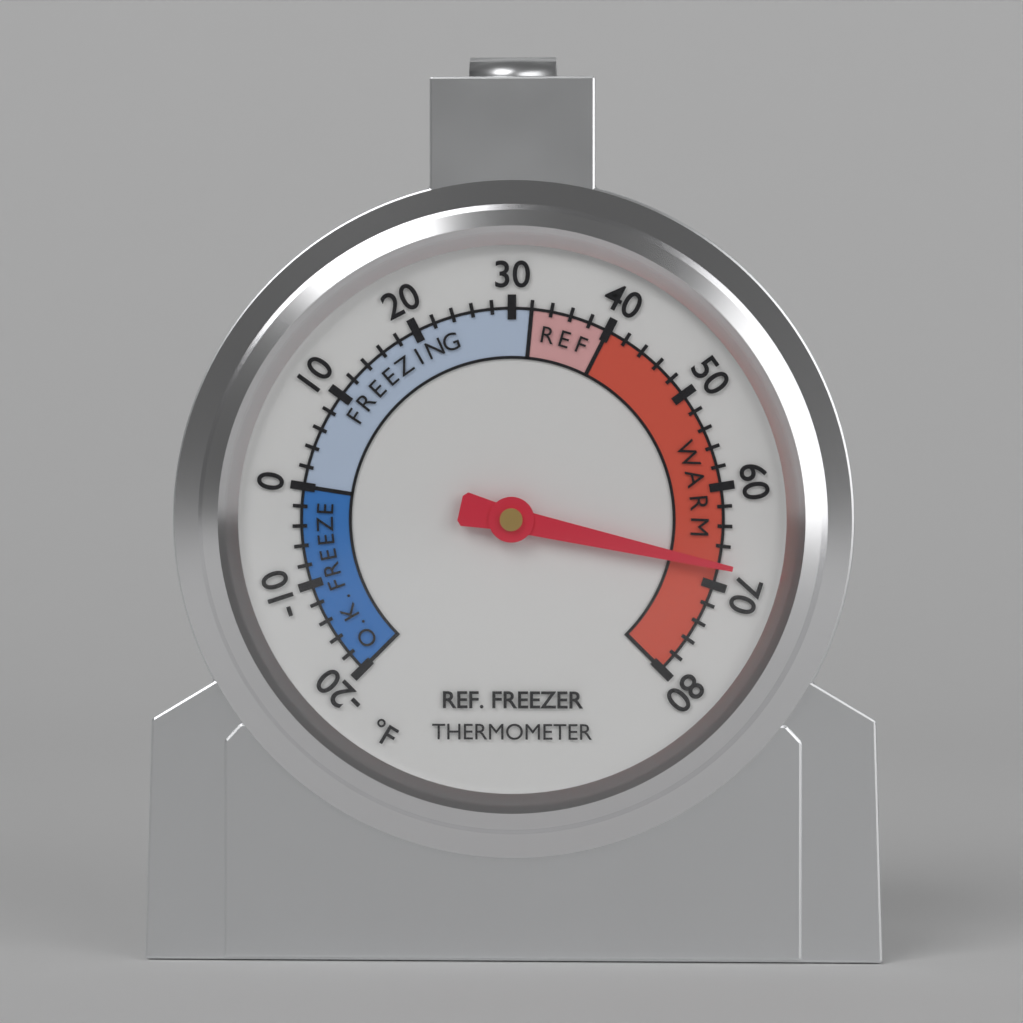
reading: 68 °F
